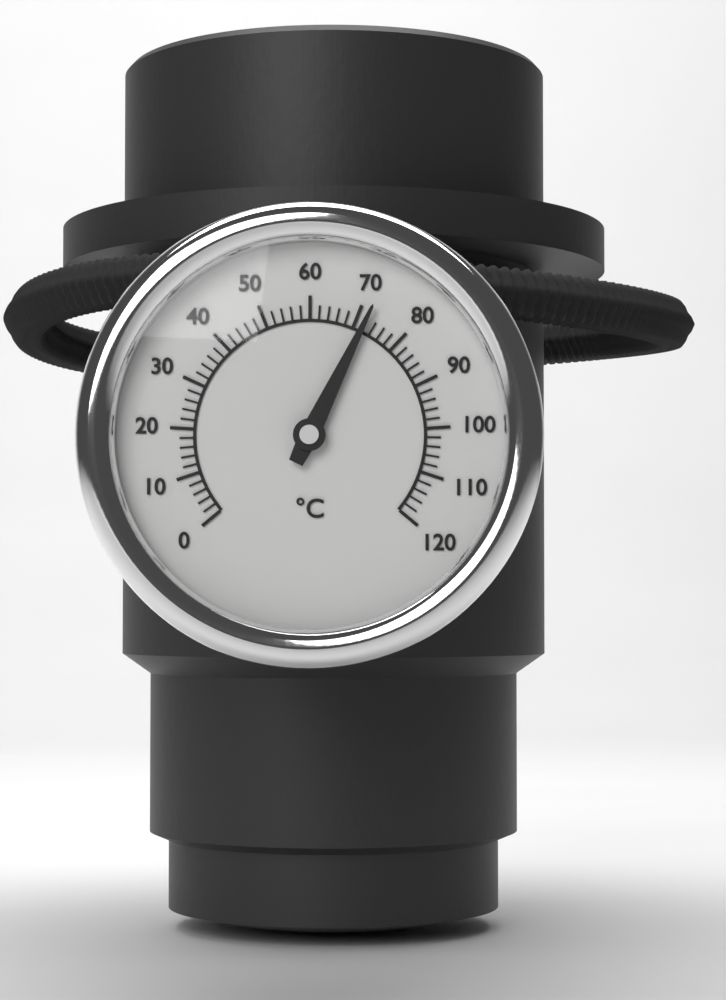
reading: 72 °C
